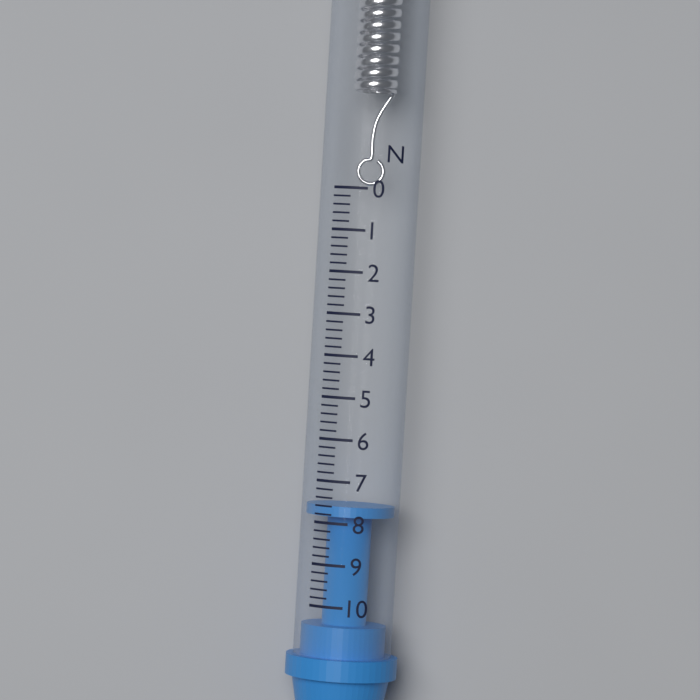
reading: 7.6 N
